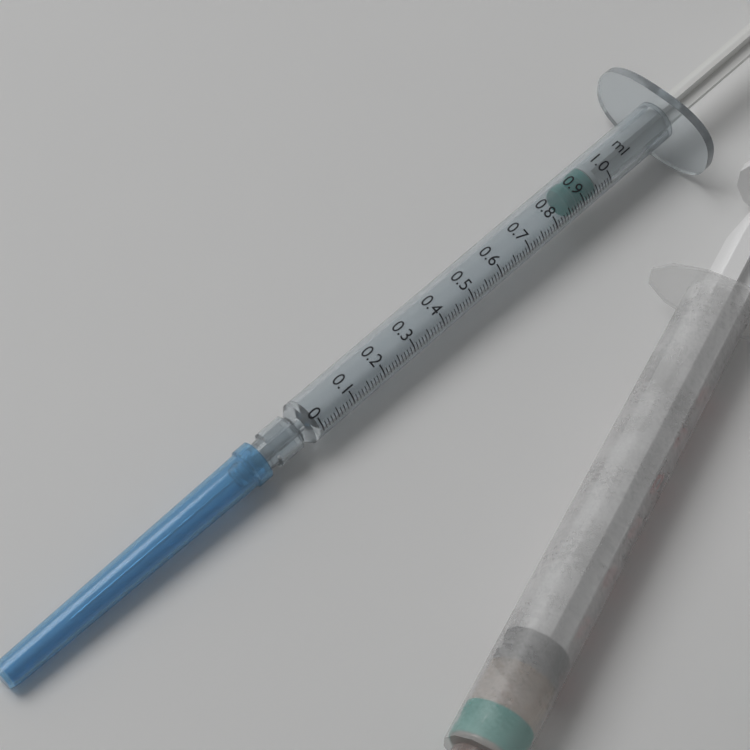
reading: 0.86 ml
